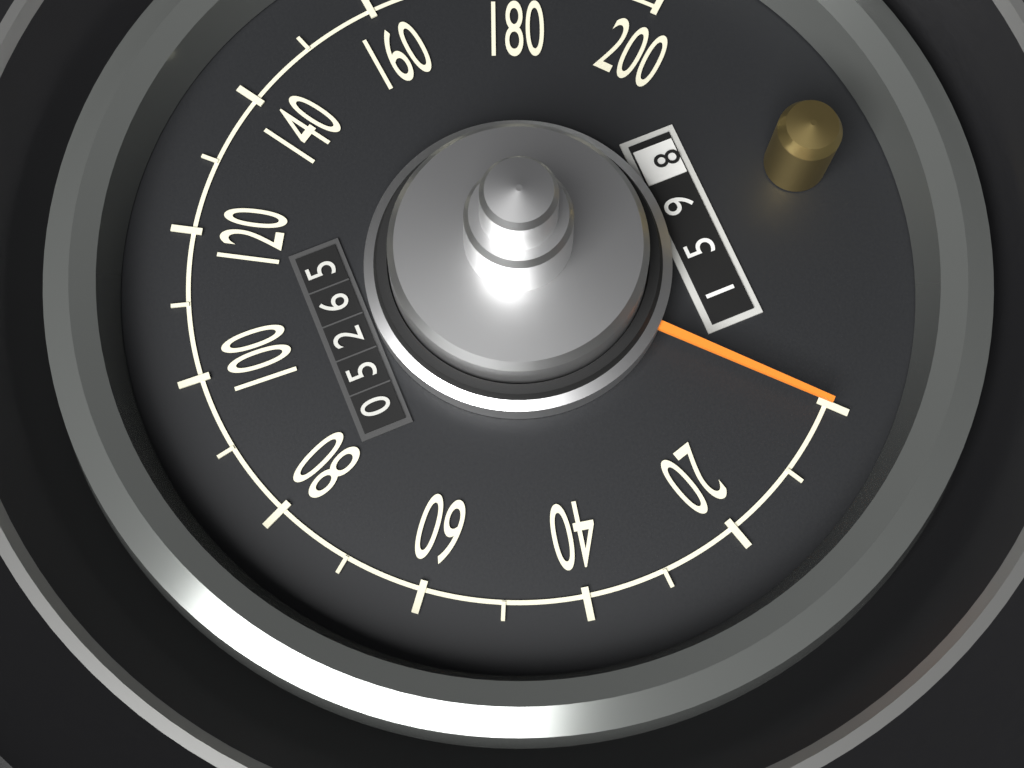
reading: 0 (no unit)
